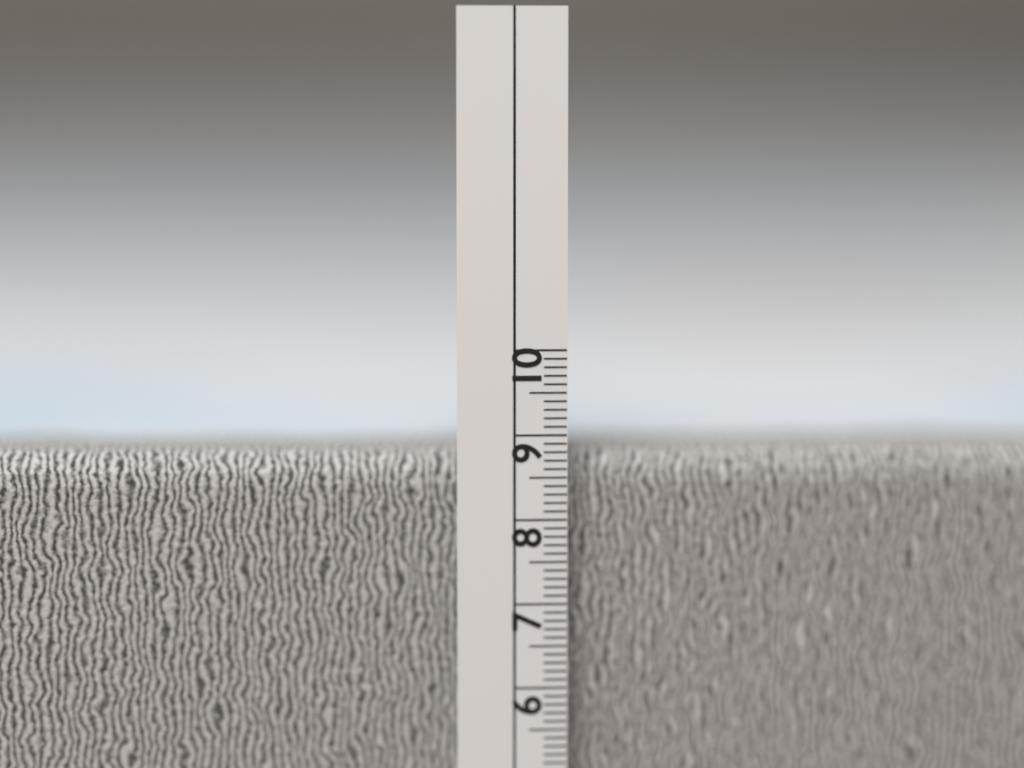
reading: 8.8 cm
